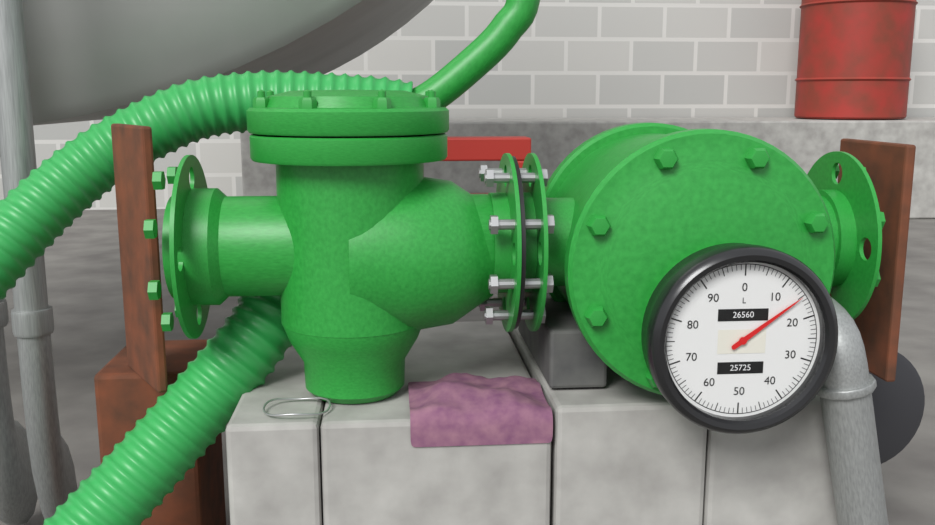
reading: 15 L
